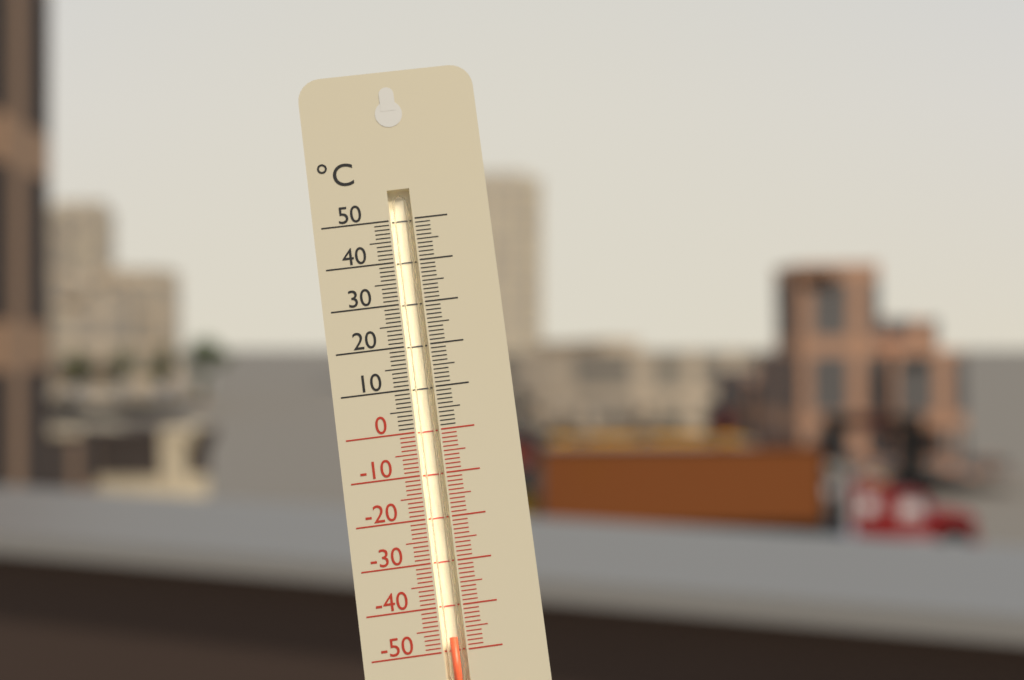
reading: -47 °C
